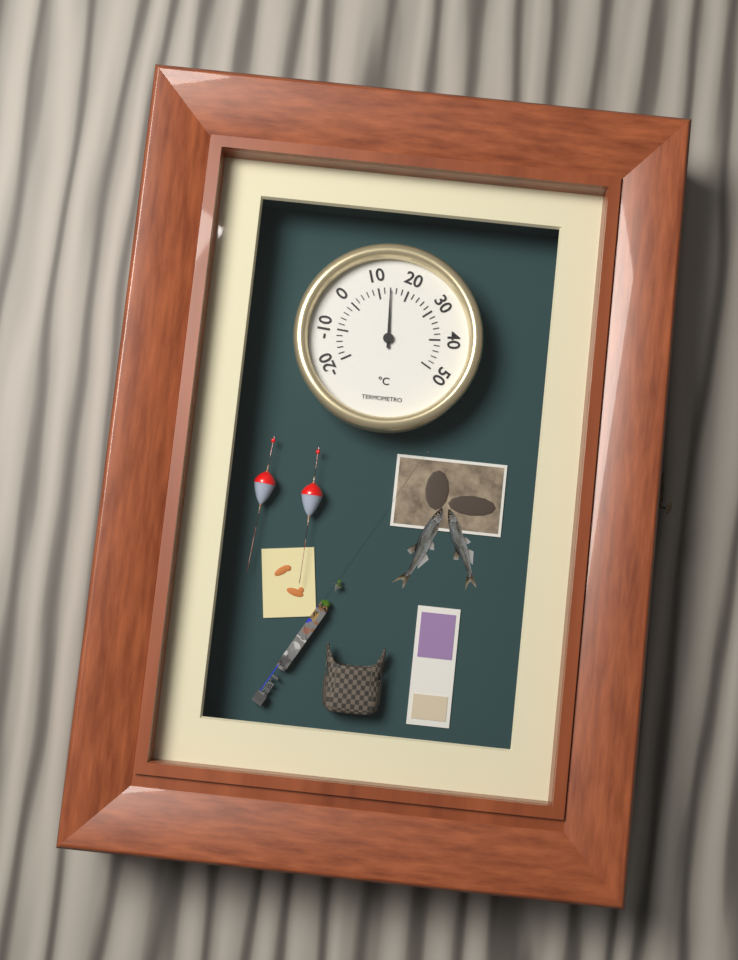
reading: 14 °C
